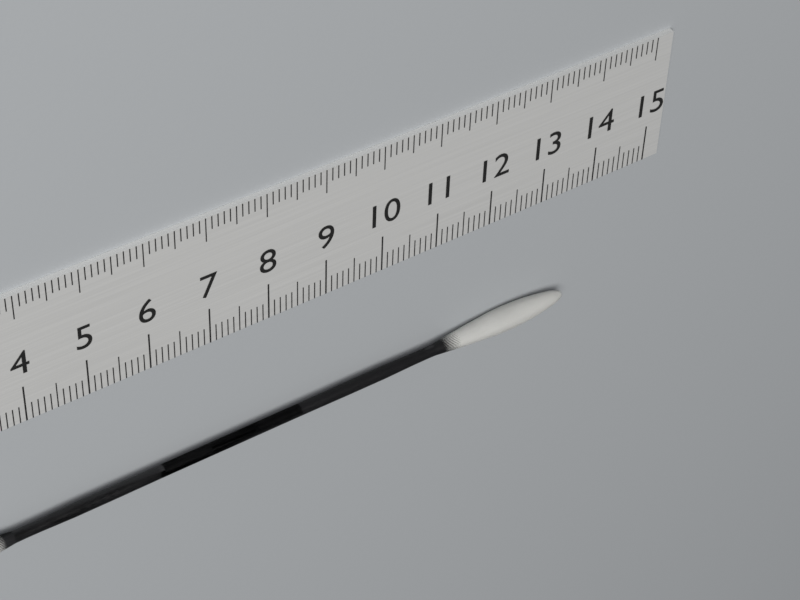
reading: 13.5 cm
